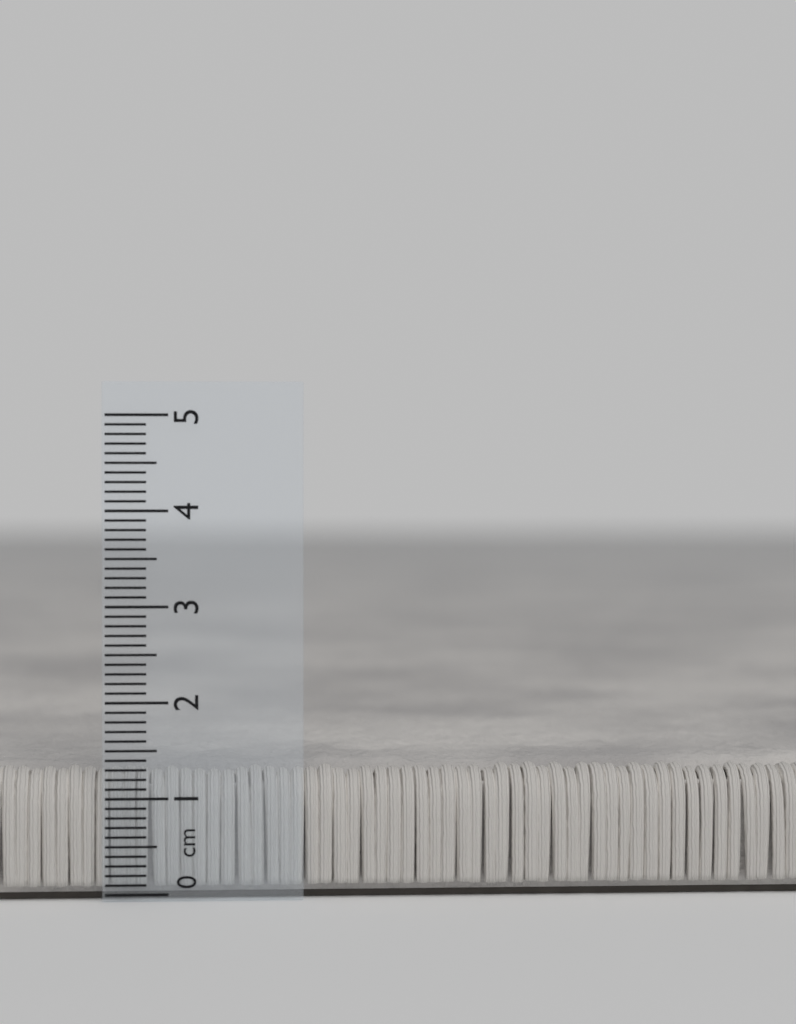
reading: 1.4 cm
